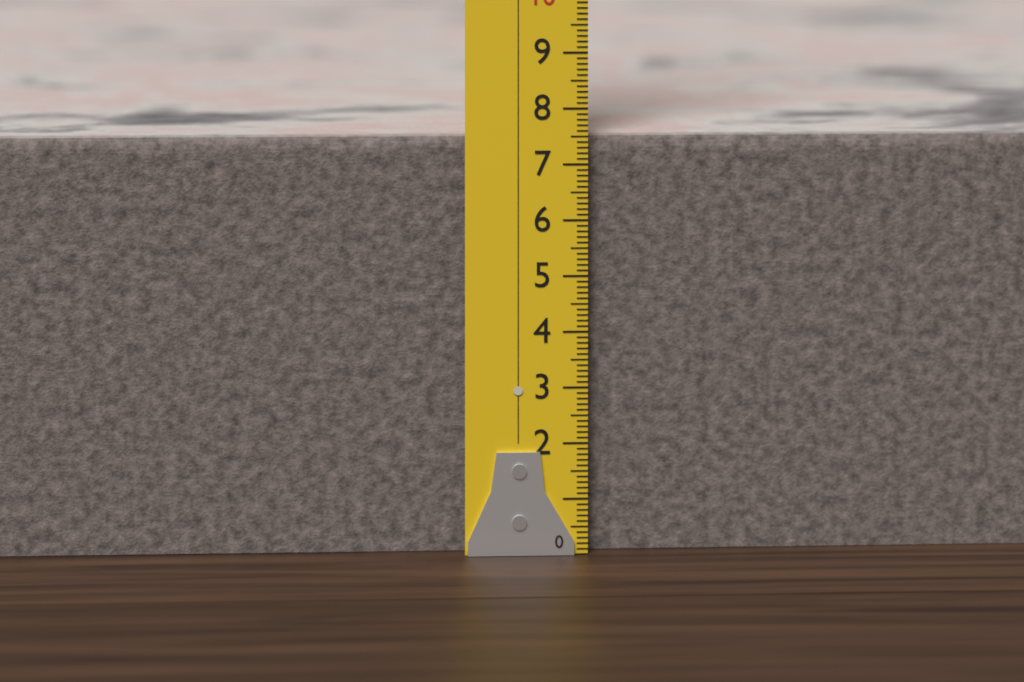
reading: 7.5 (no unit)
